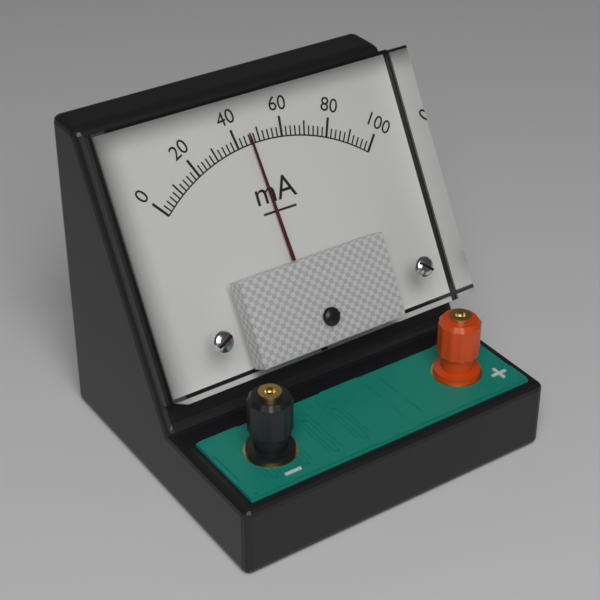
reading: 46 mA
